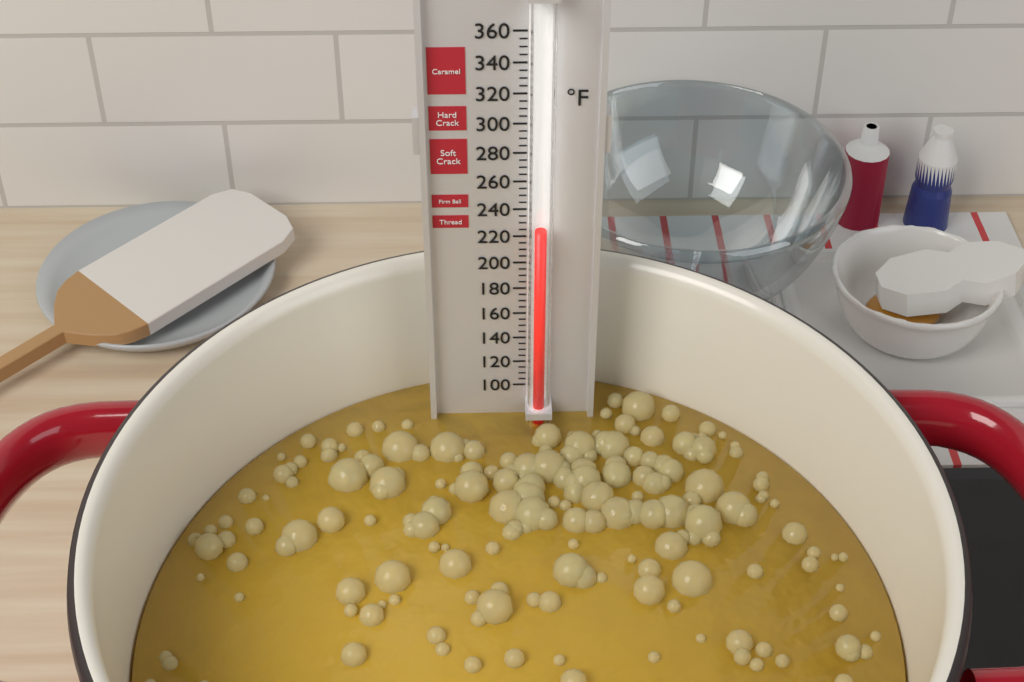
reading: 230 °F
